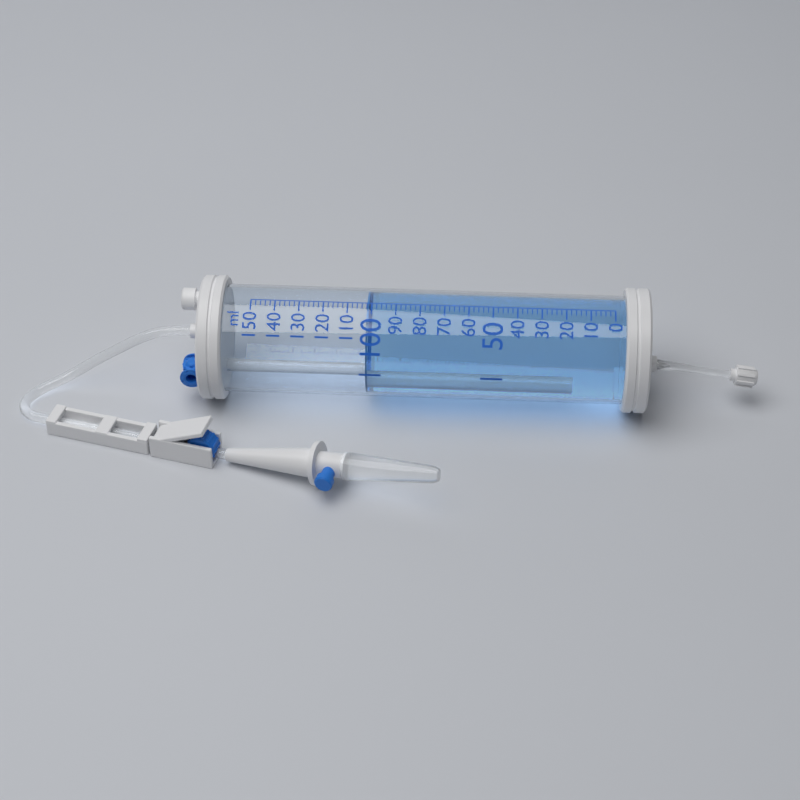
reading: 102 ml
